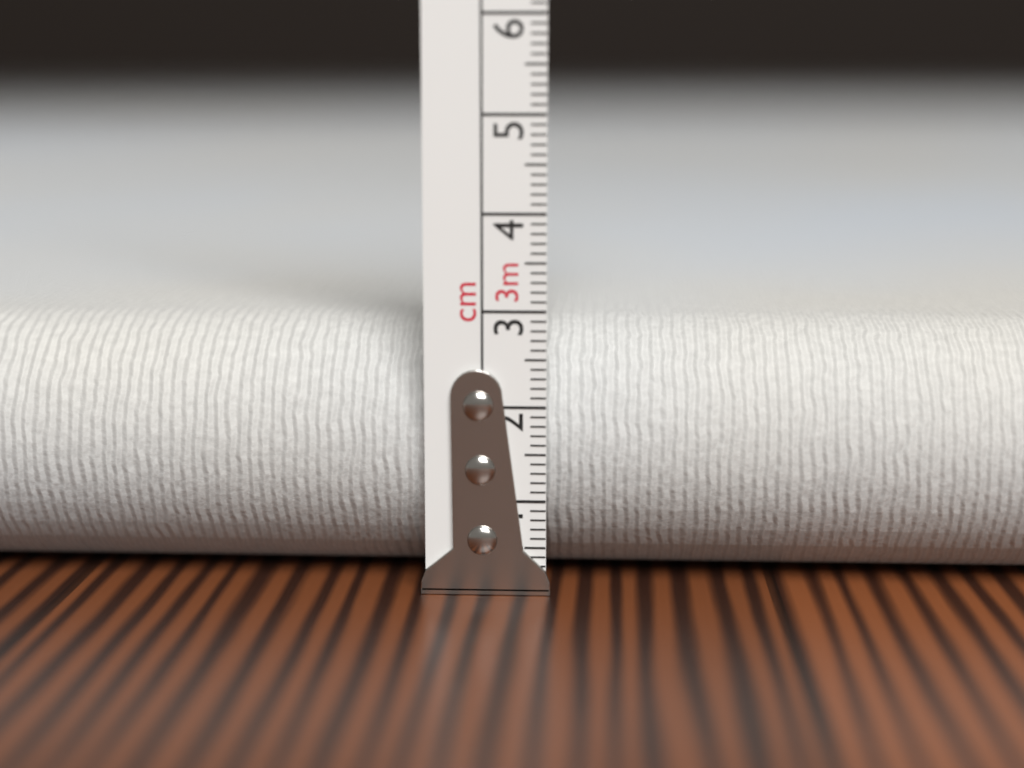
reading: 2.8 cm
